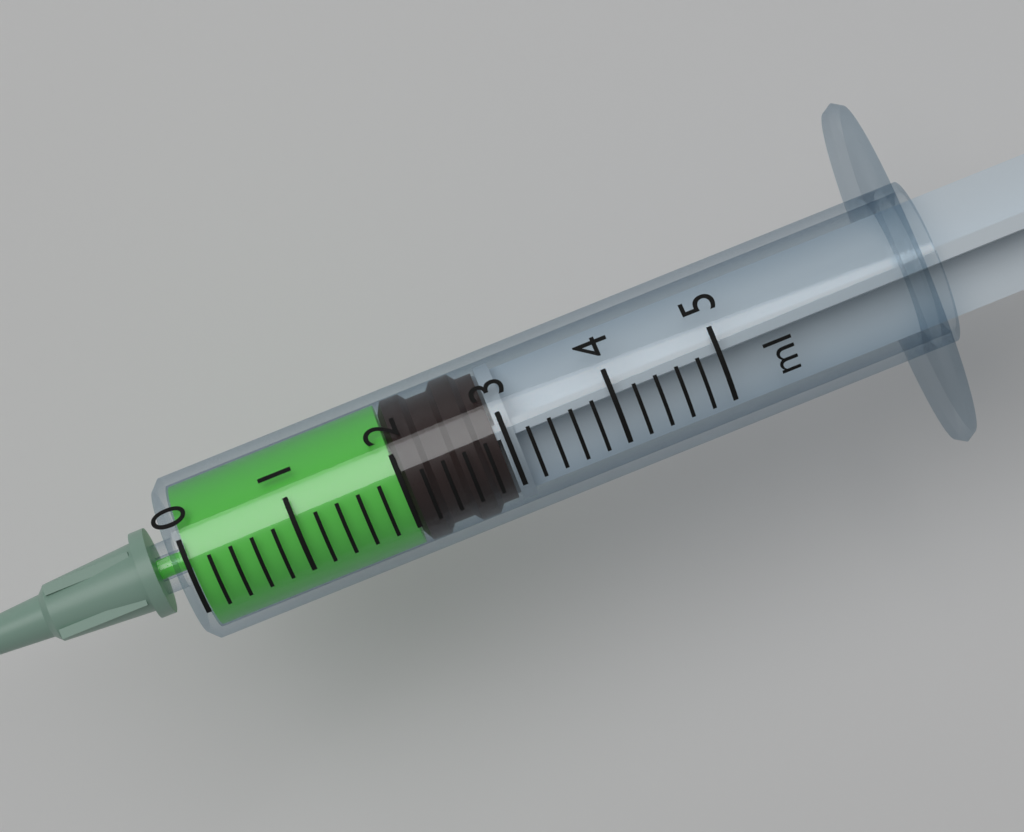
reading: 2.0 ml
